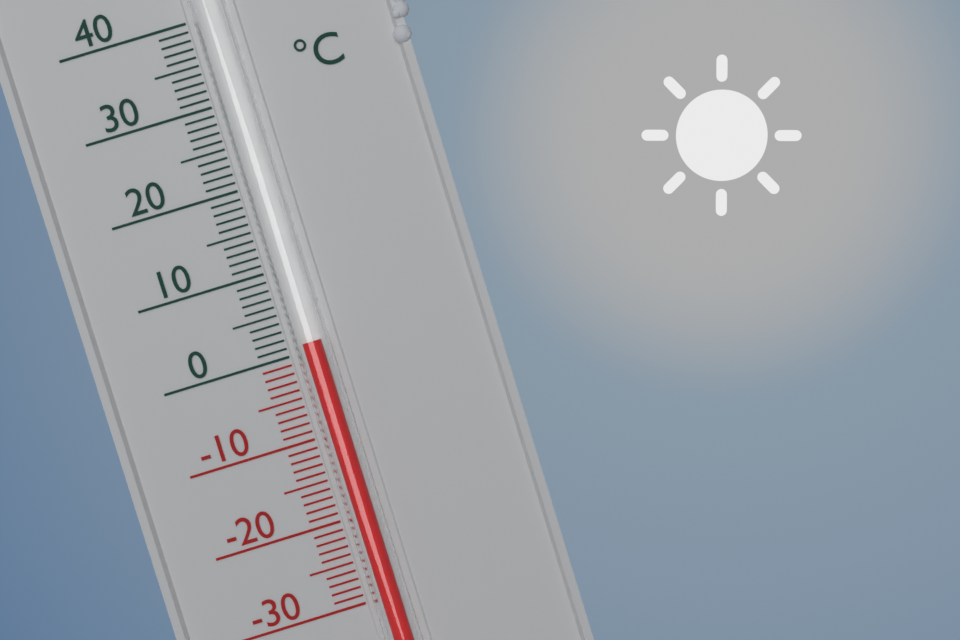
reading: 1 °C
